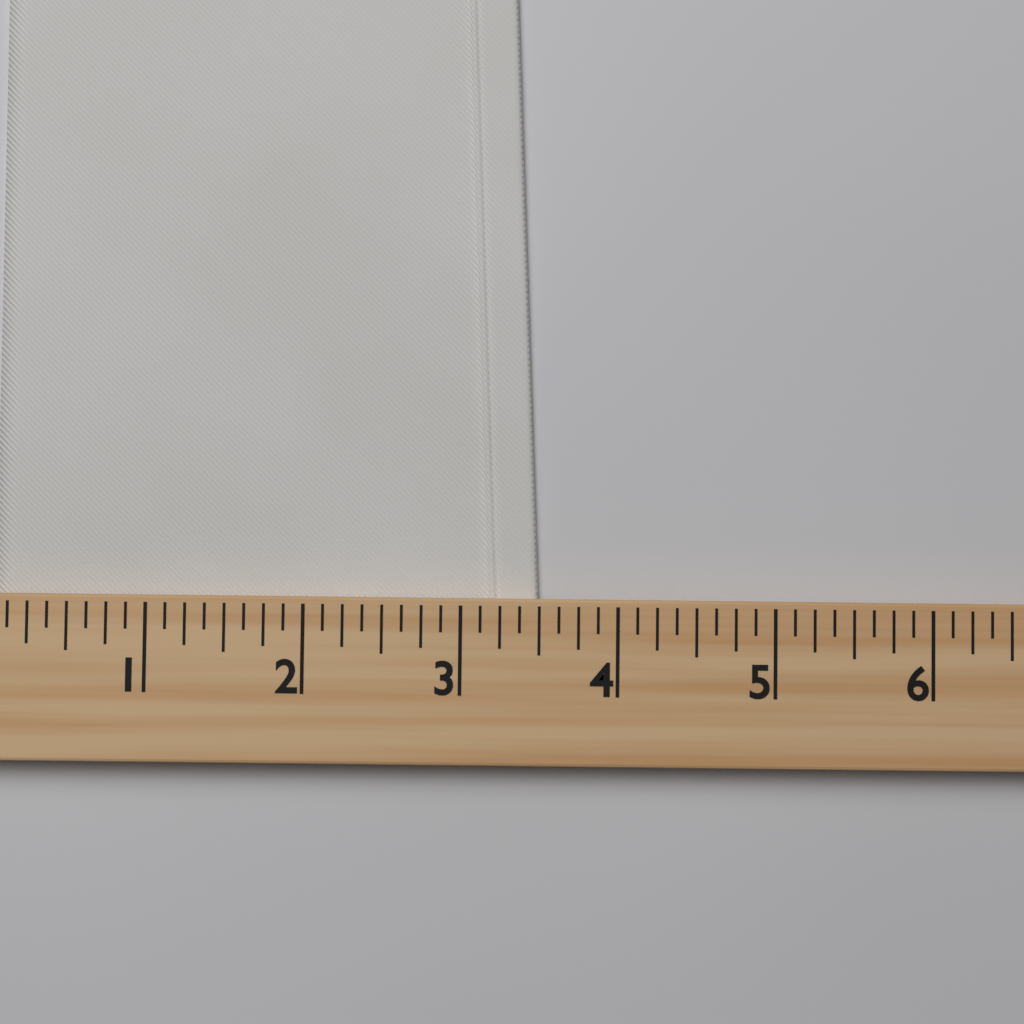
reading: 3.500 (no unit)
